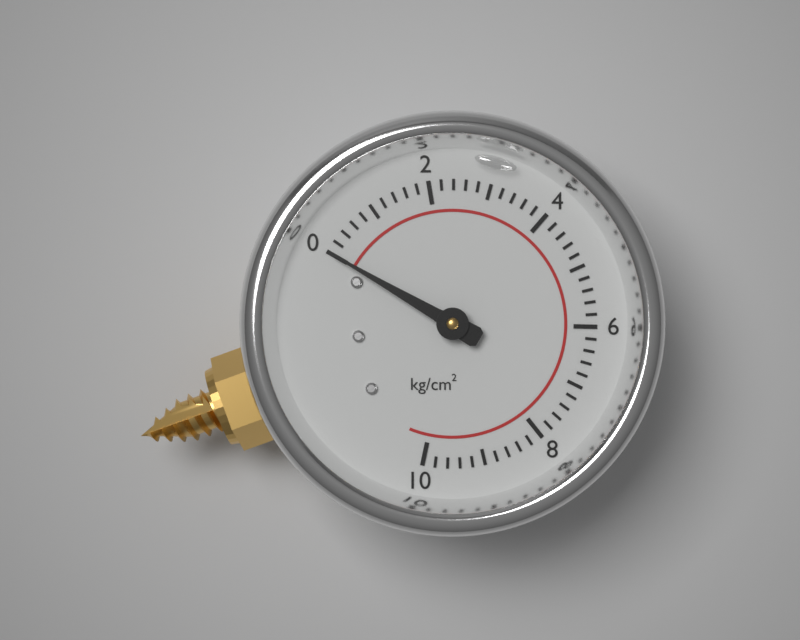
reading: 0.0 kg/cm²
